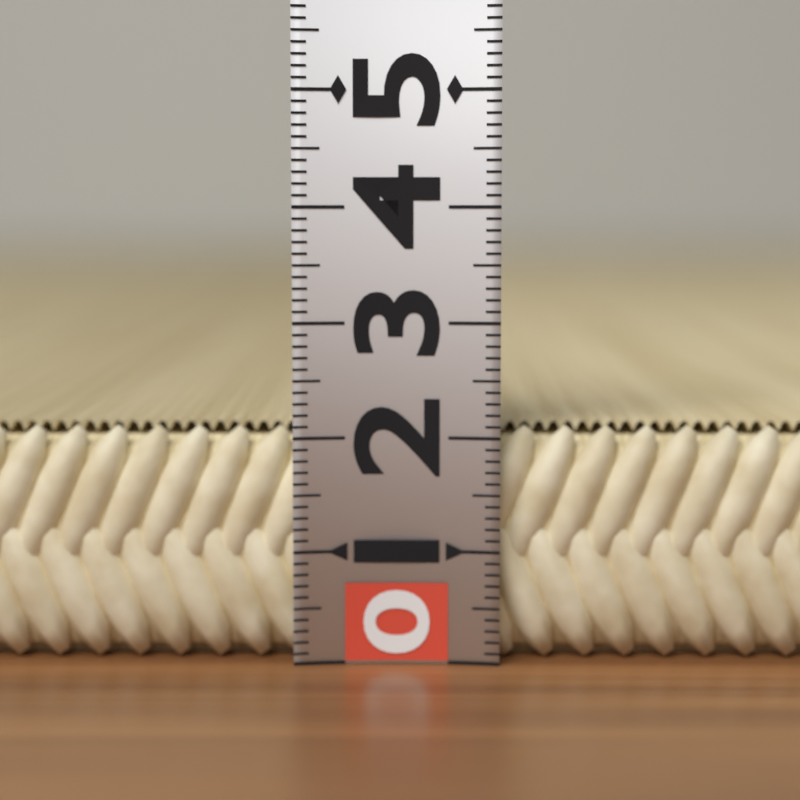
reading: 2.1 (no unit)
